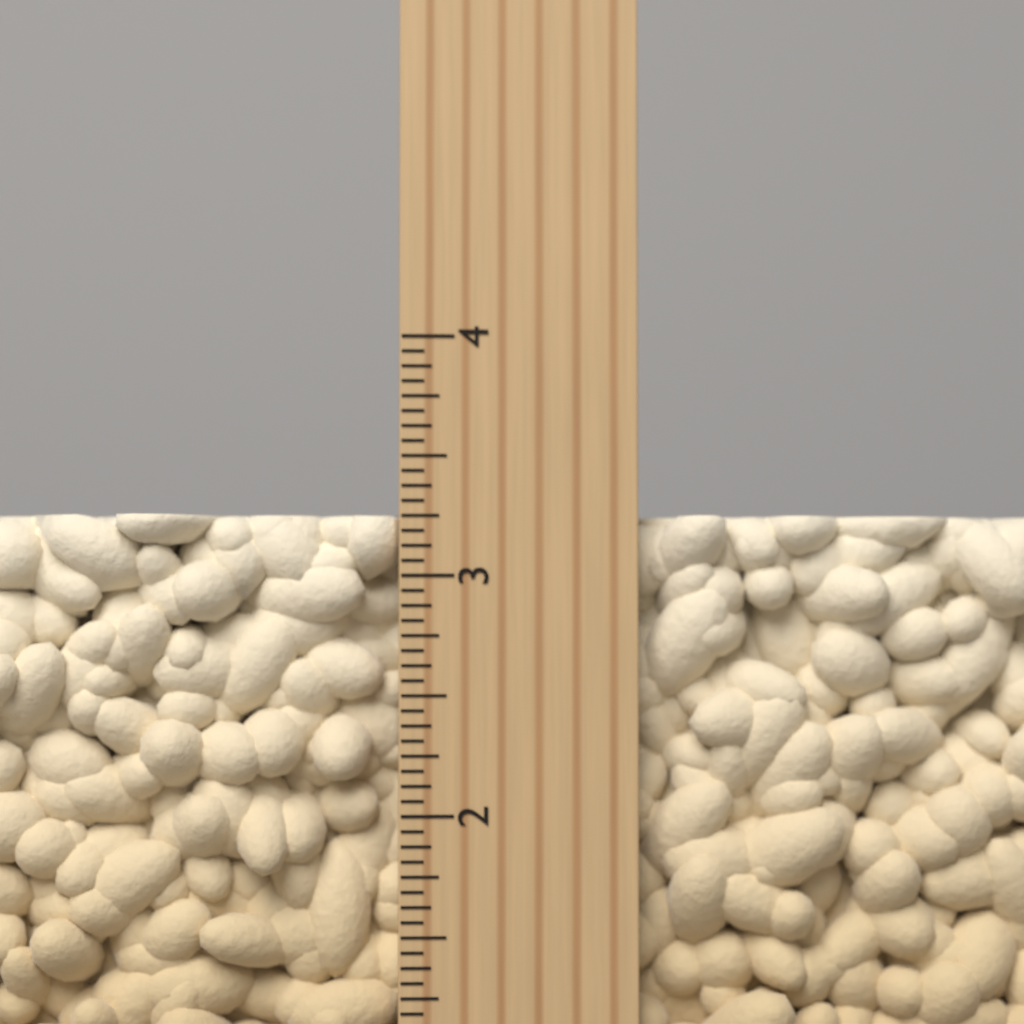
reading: 3.2500 inch
